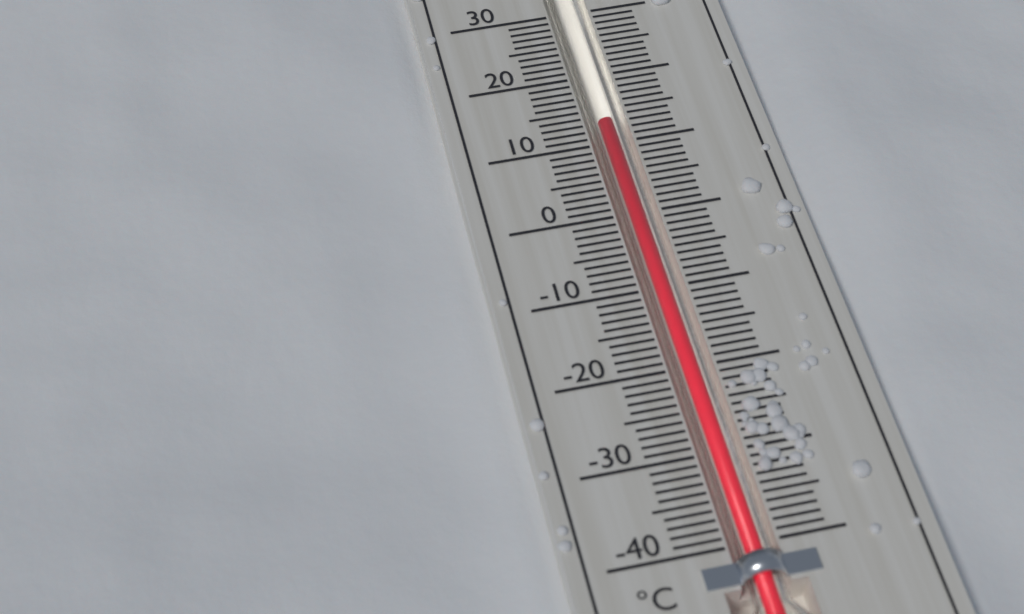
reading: 13 °C
